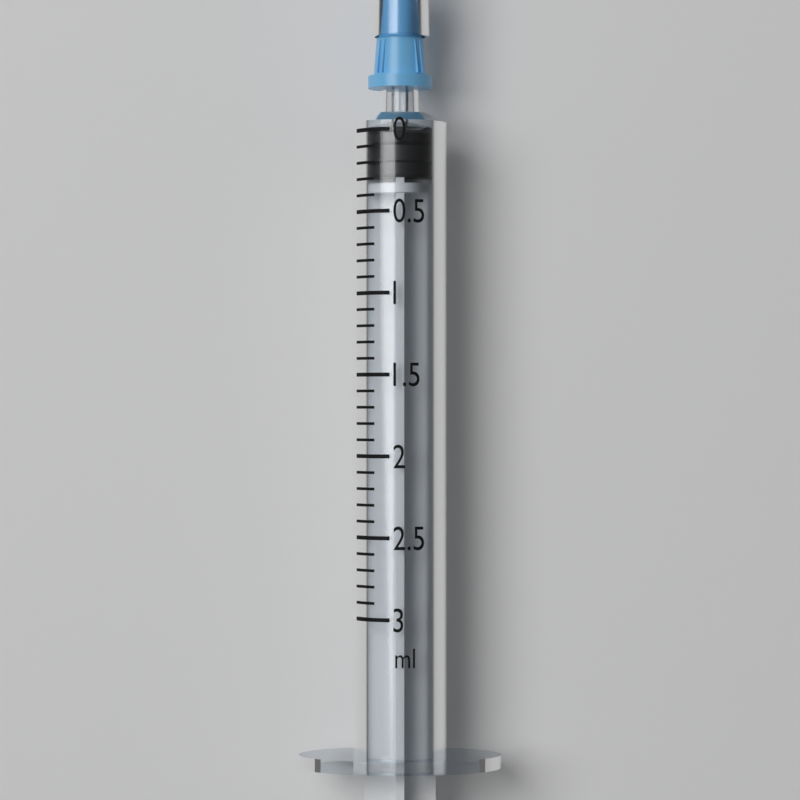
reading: 0.0 ml
